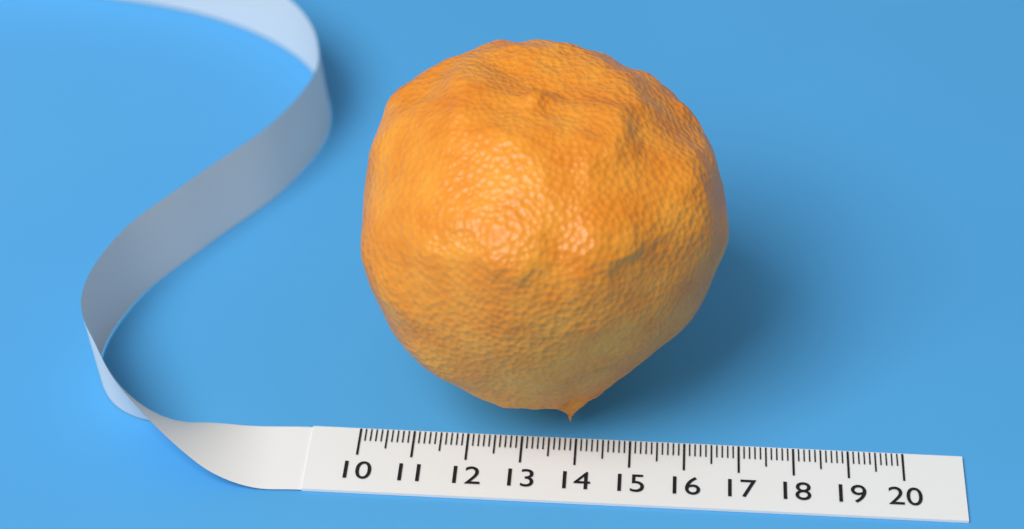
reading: 16.6 (no unit)
